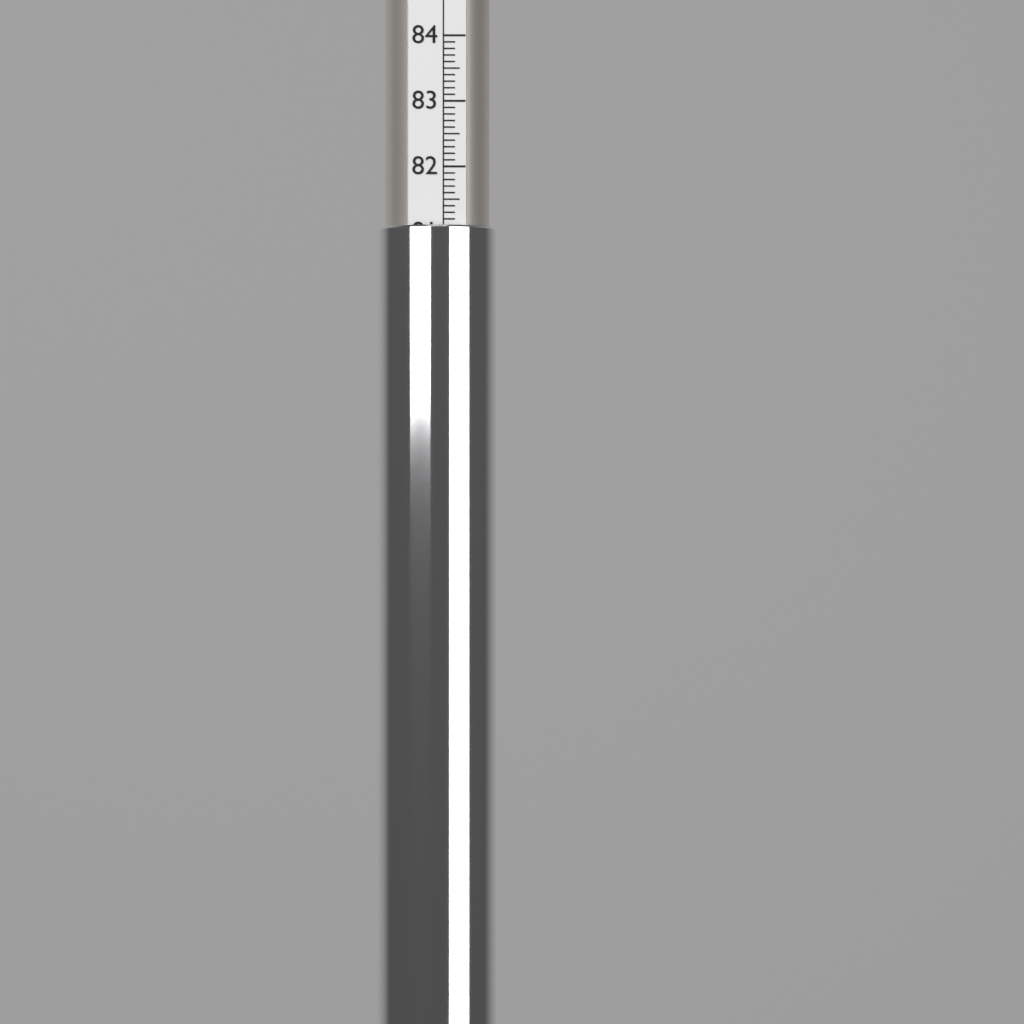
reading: 81.1 (no unit)
